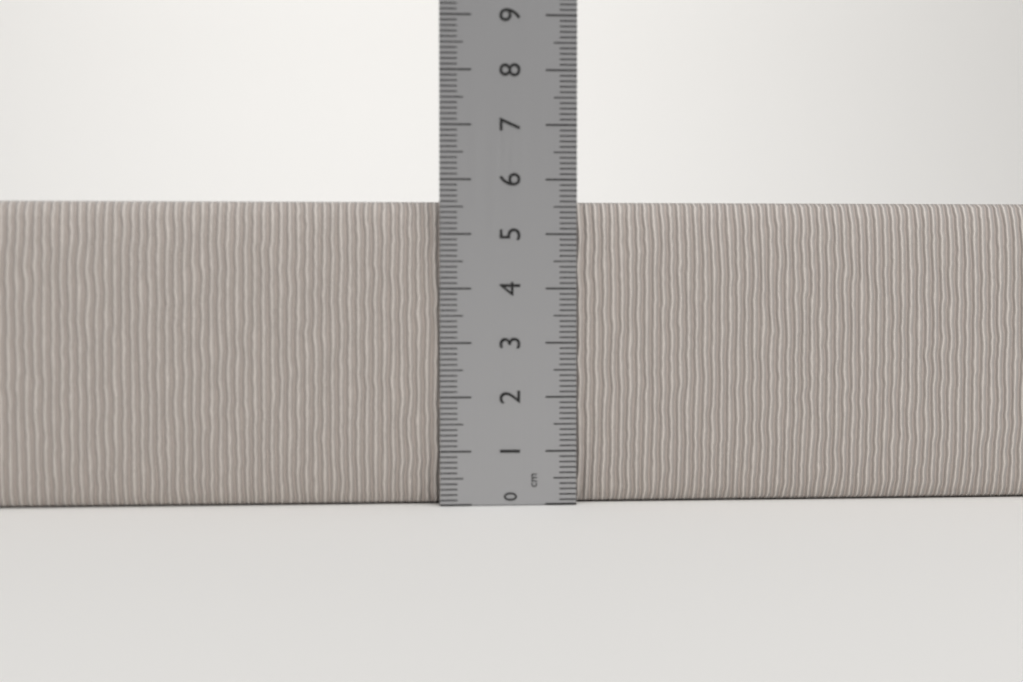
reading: 5.6 cm
